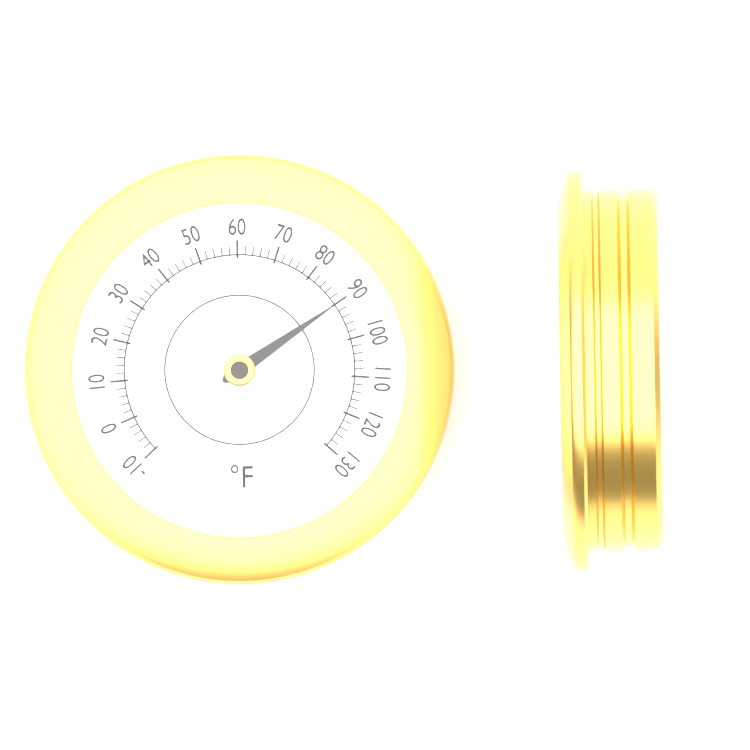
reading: 90 °F
